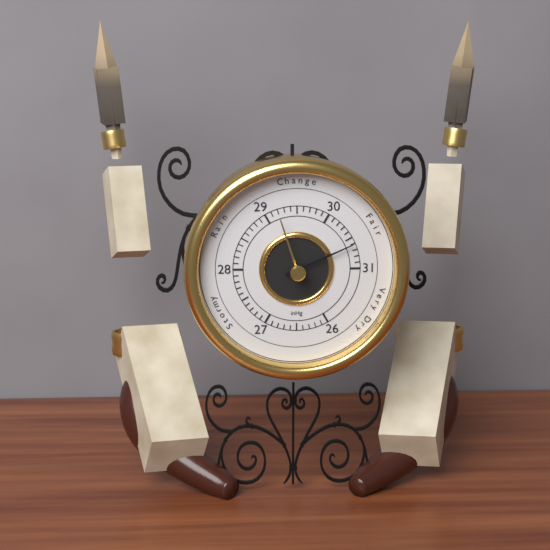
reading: 30.6 inHg
